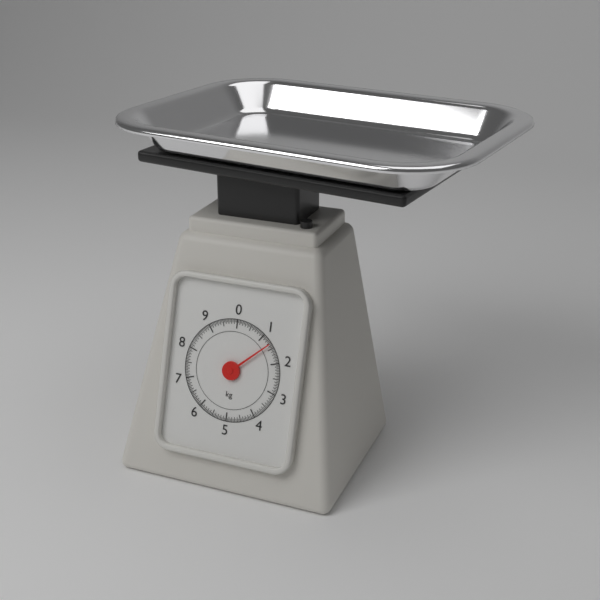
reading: 1.35 kg
